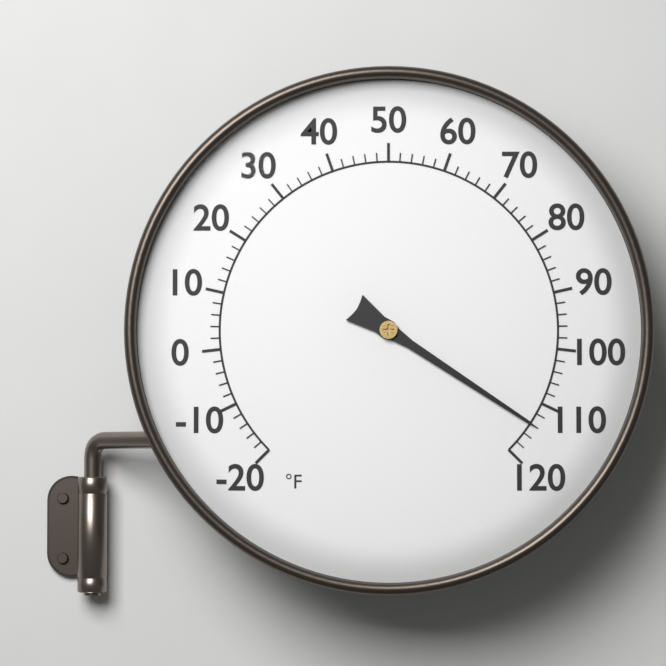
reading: 114 °F
